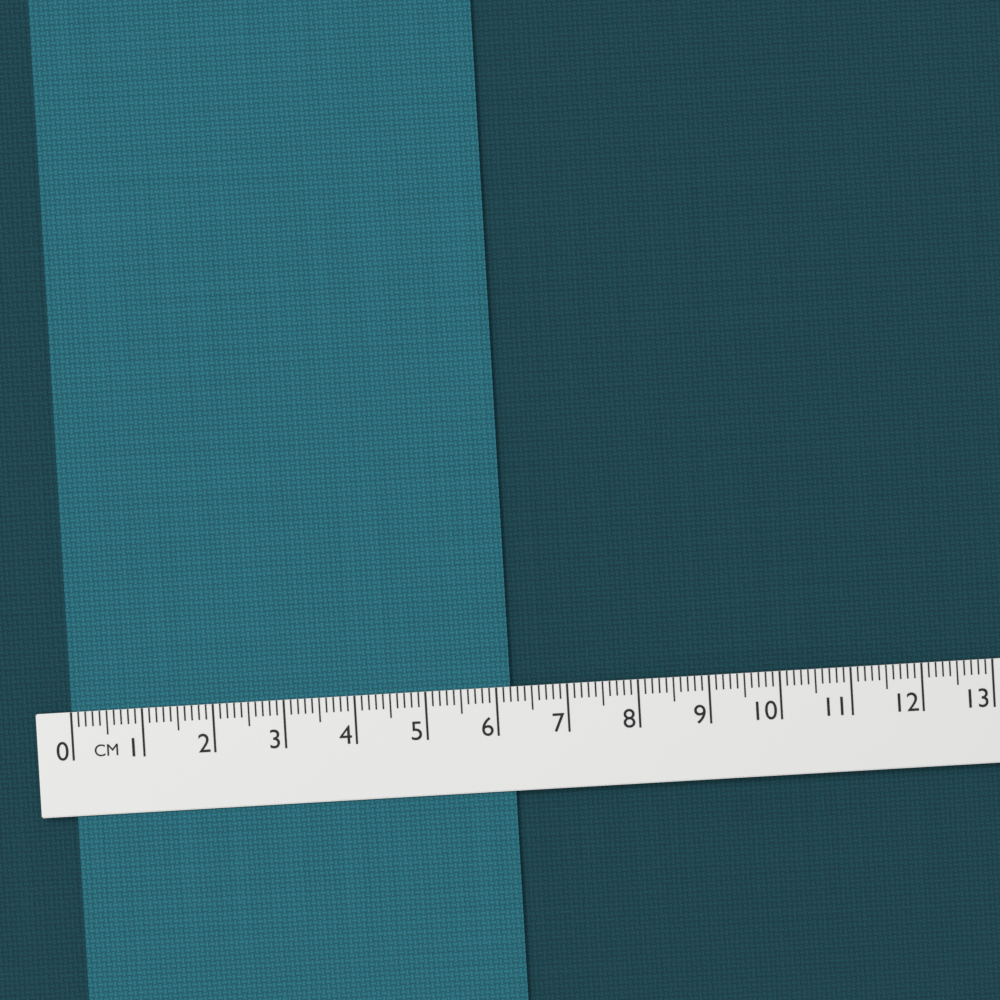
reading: 6.2 cm
